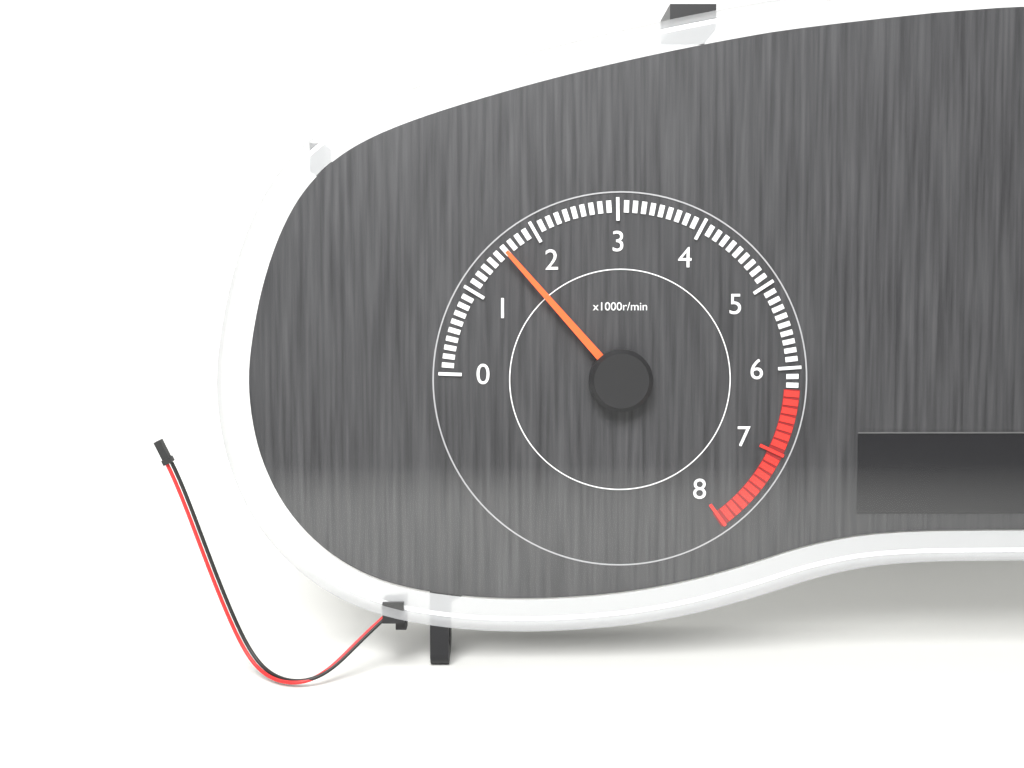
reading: 1600 r/min
